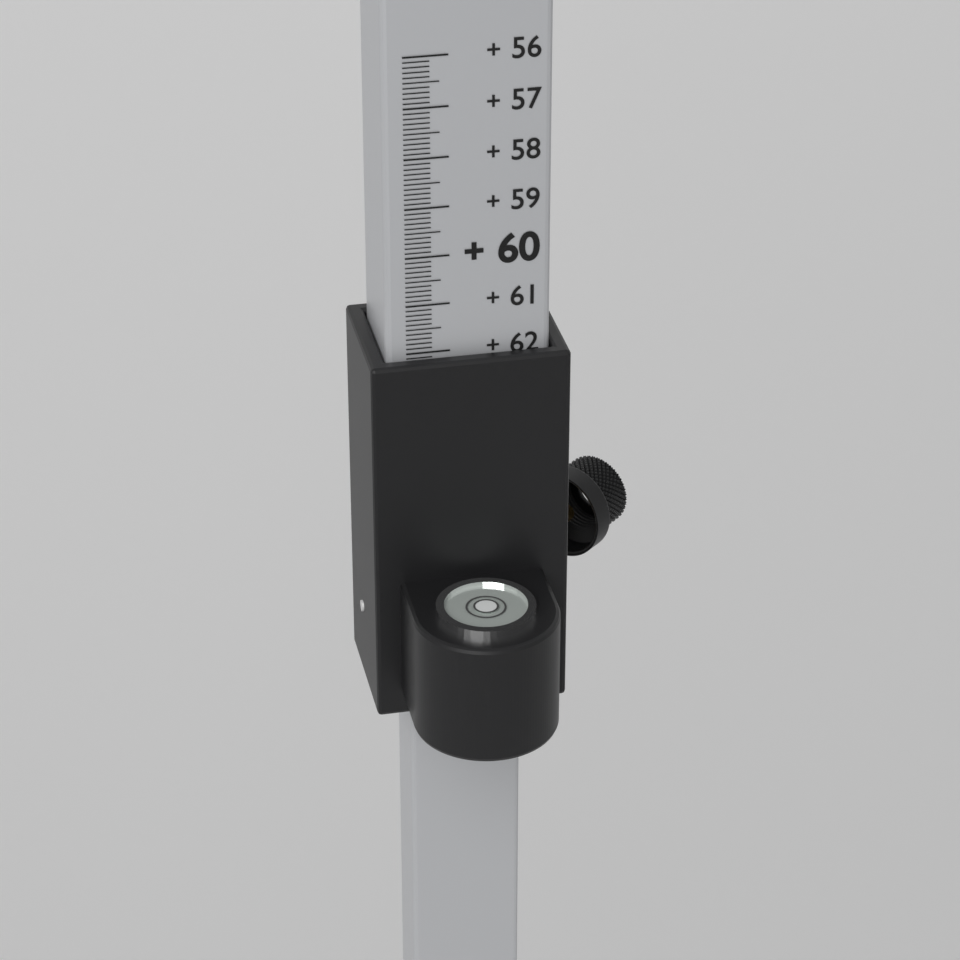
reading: 62.1 (no unit)
